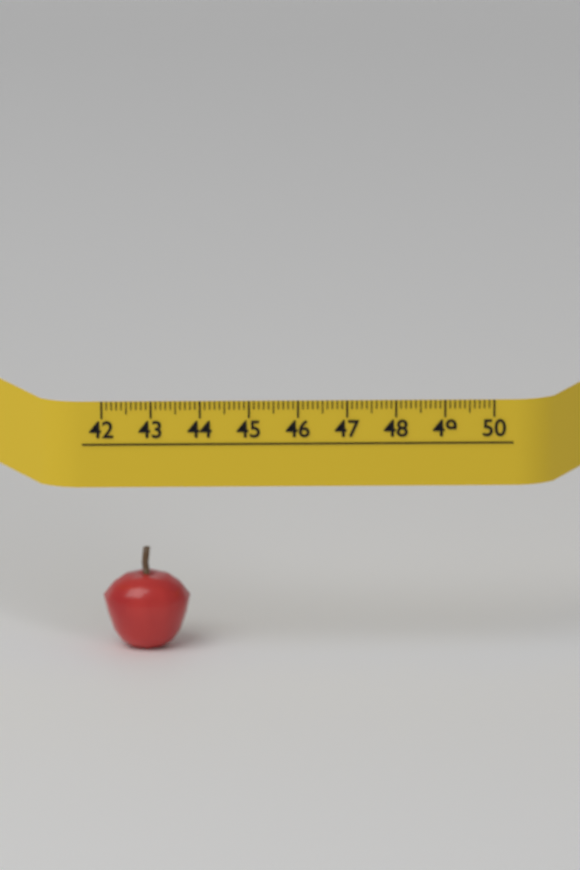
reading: 43.8 (no unit)
